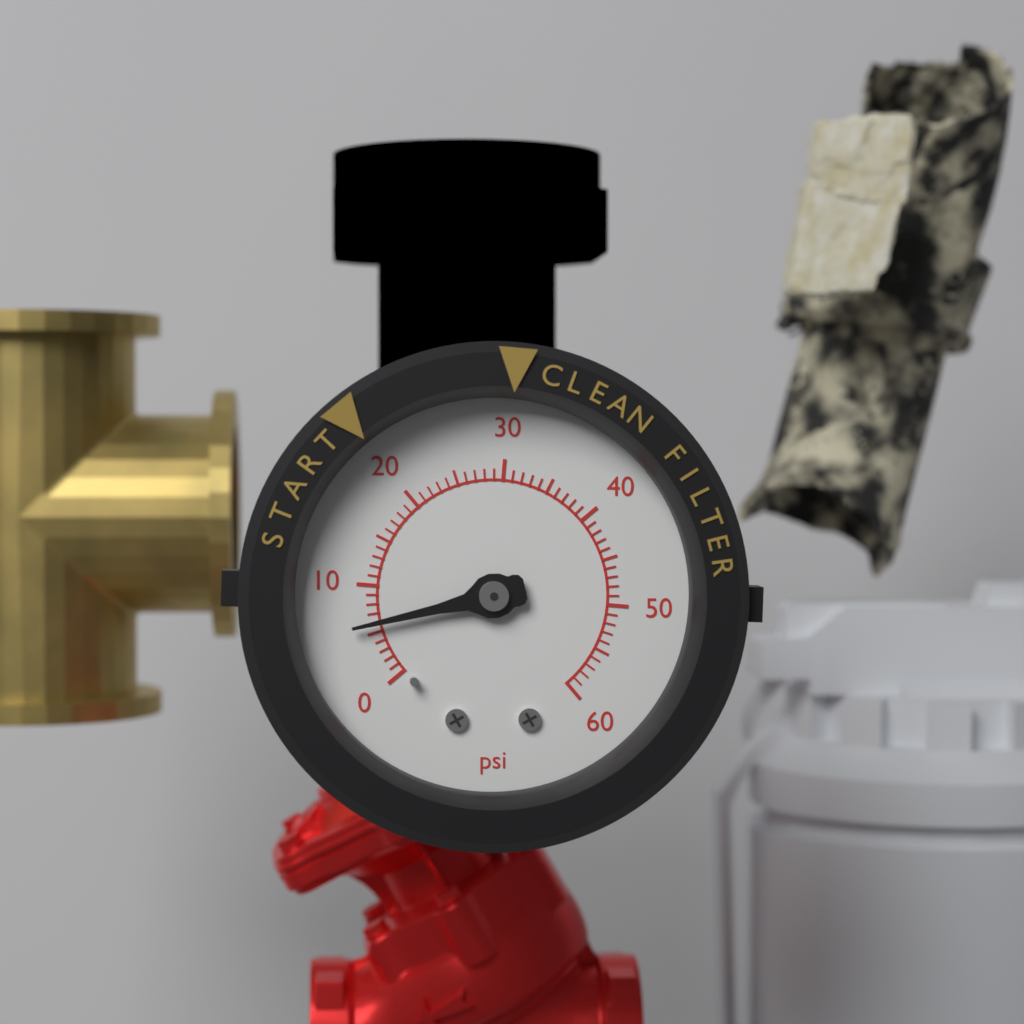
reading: 6 psi
